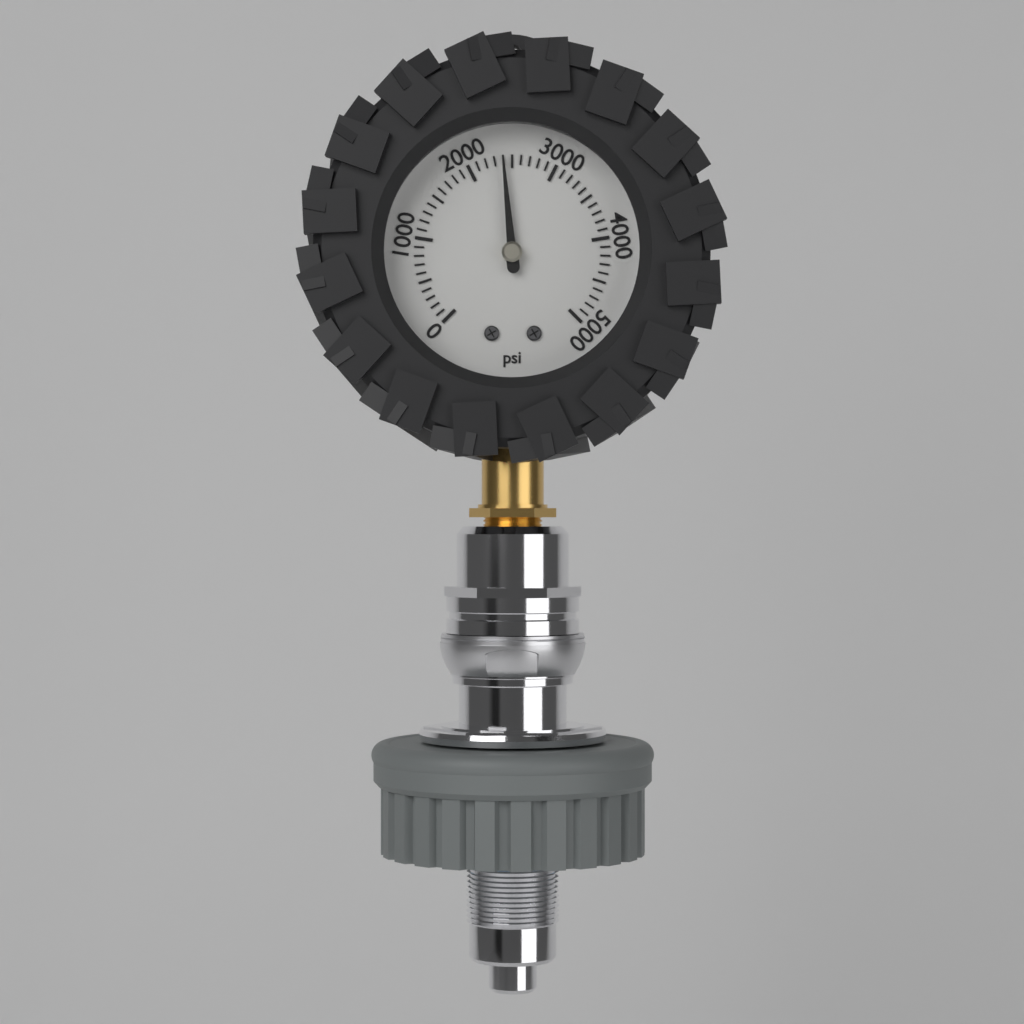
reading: 2400 psi
